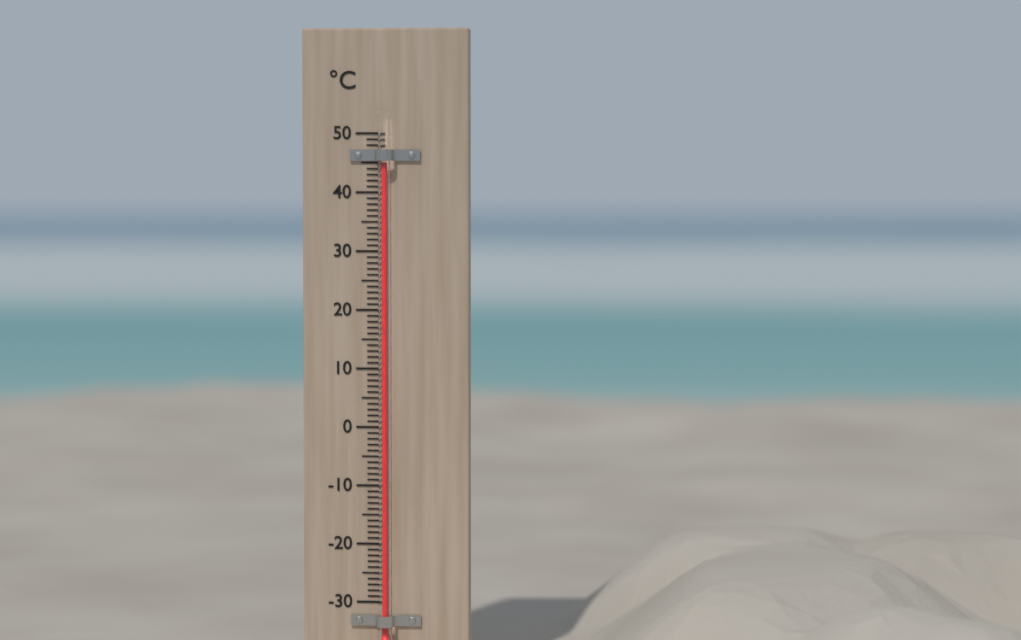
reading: 45 °C
